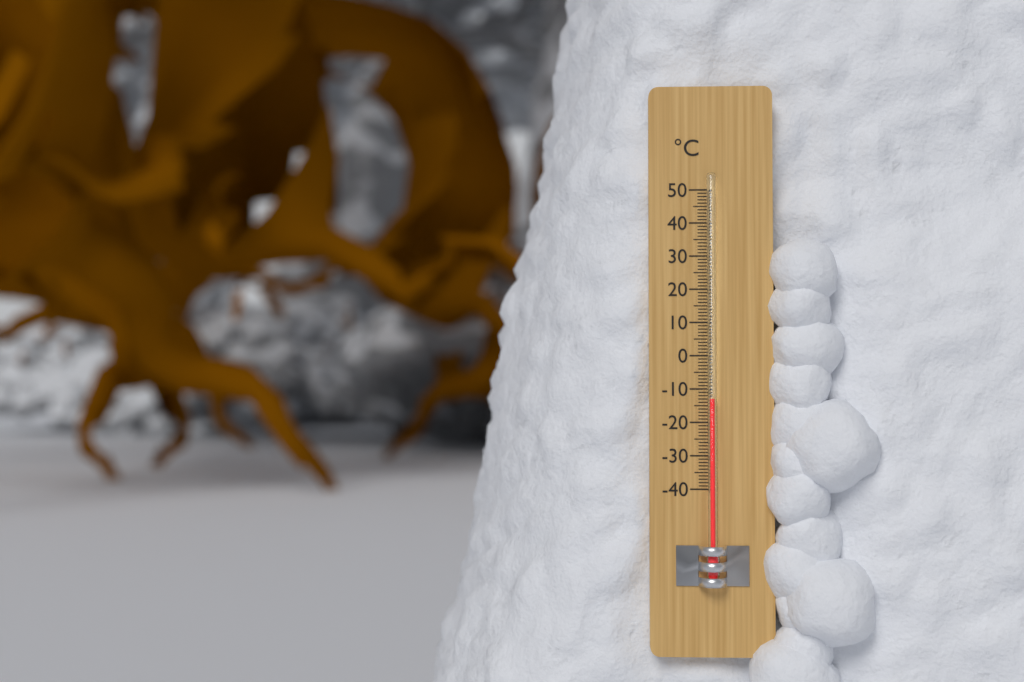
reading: -13 °C
